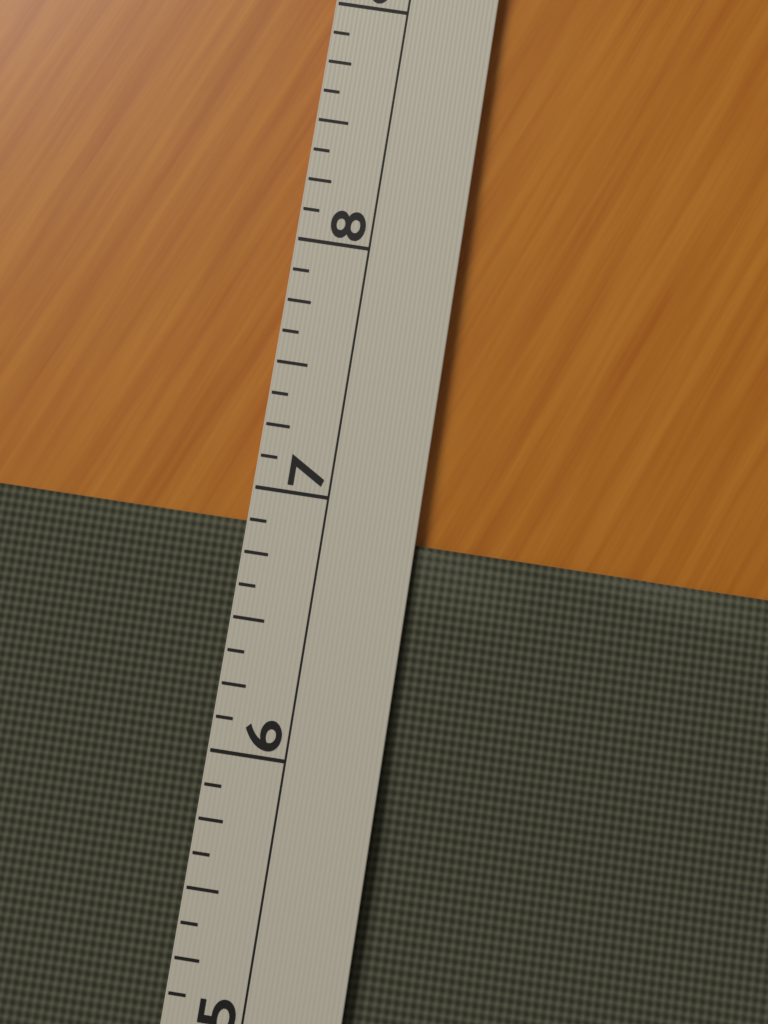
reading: 6.875 (no unit)
